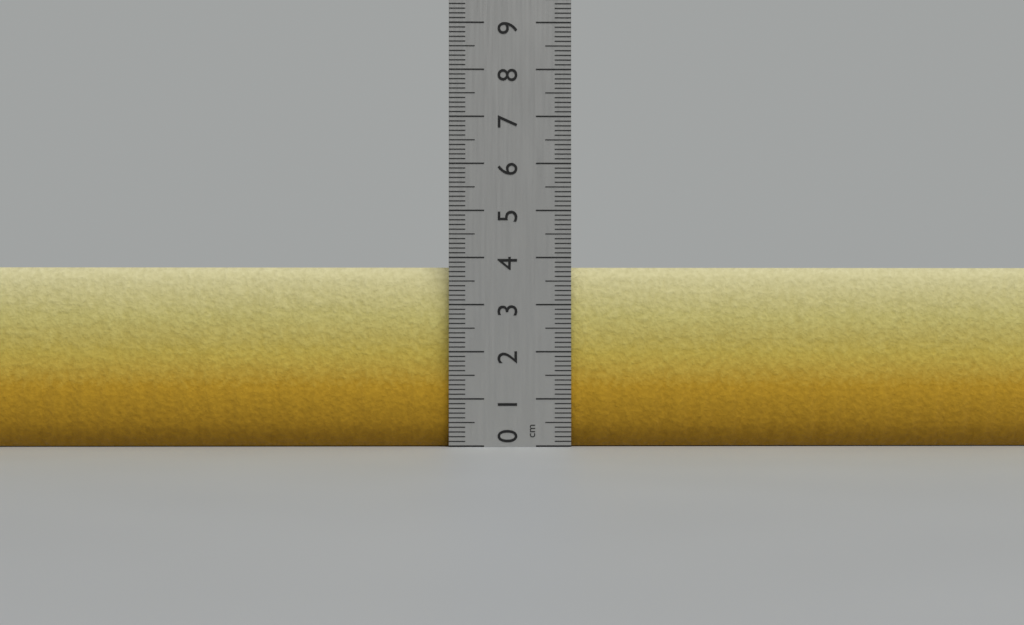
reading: 3.8 cm
